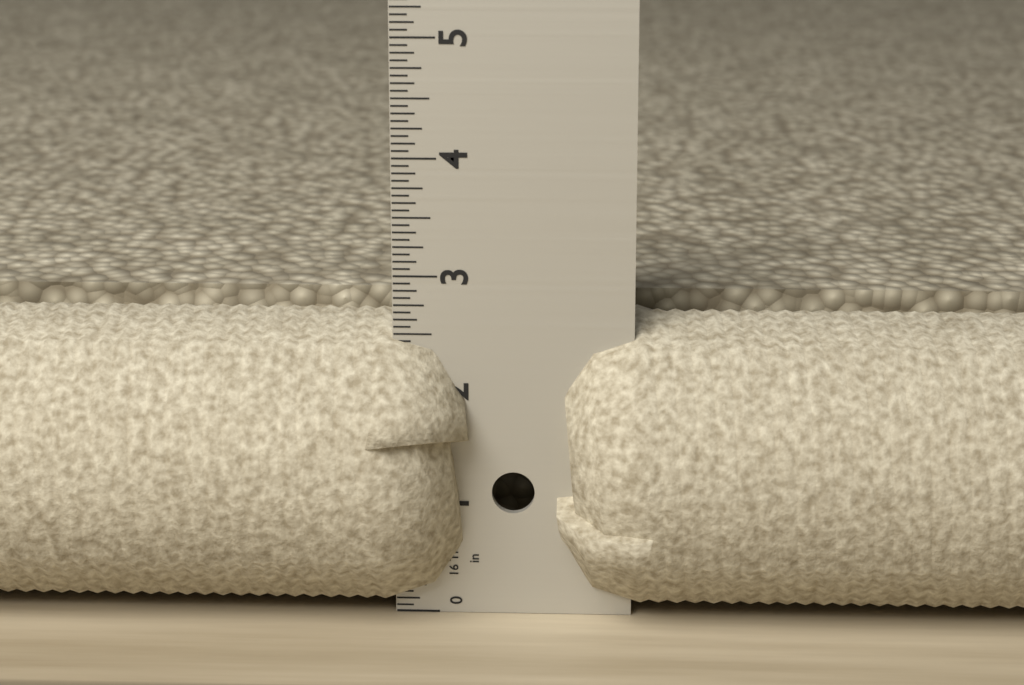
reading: 2.6250 in
